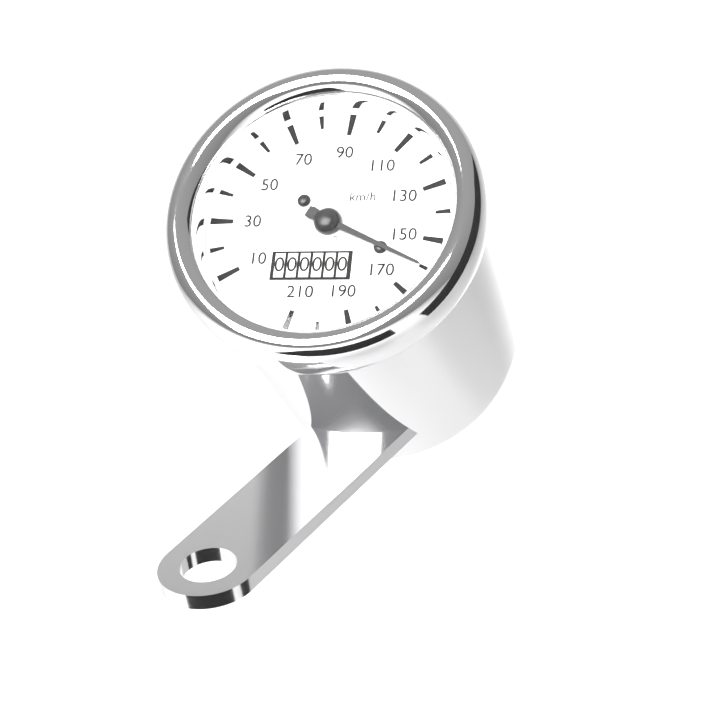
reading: 160 km/h
